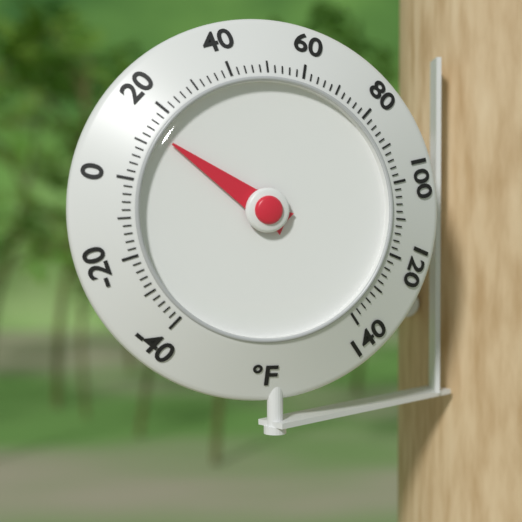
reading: 14 °F
